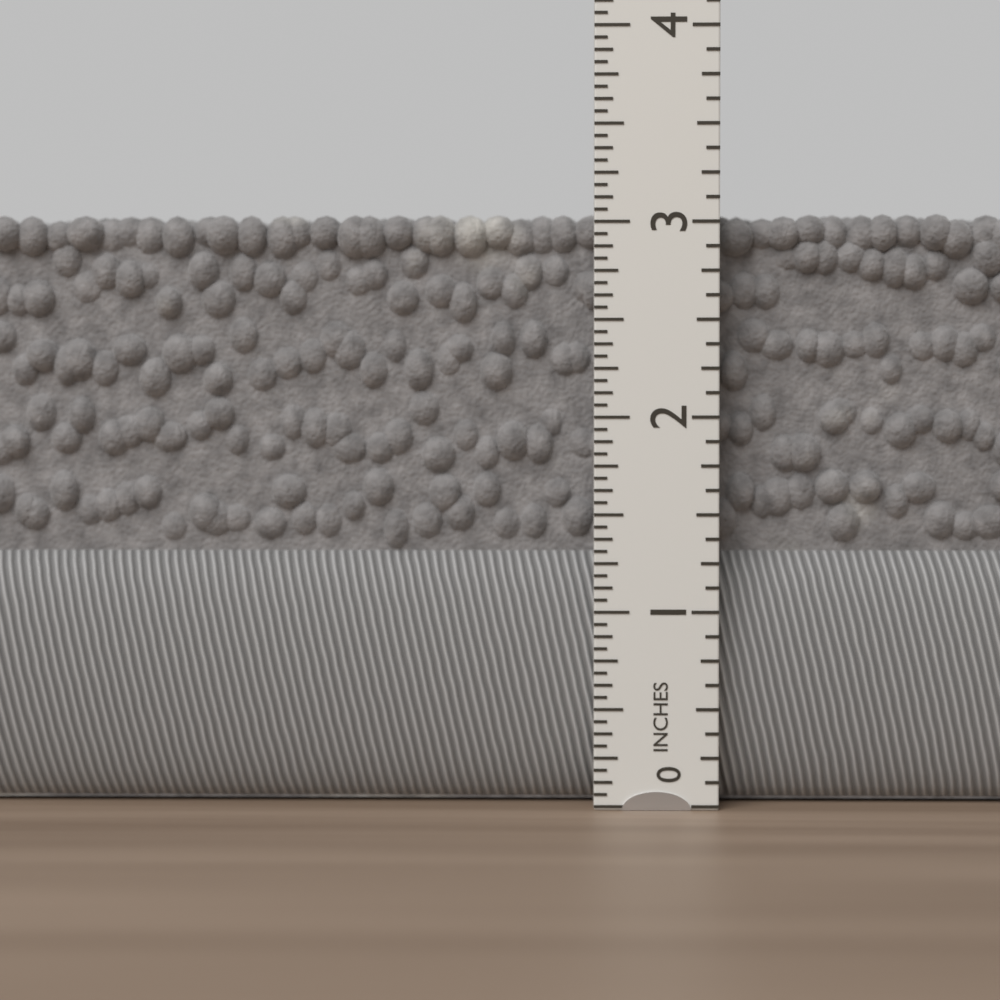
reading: 3.0625 in
